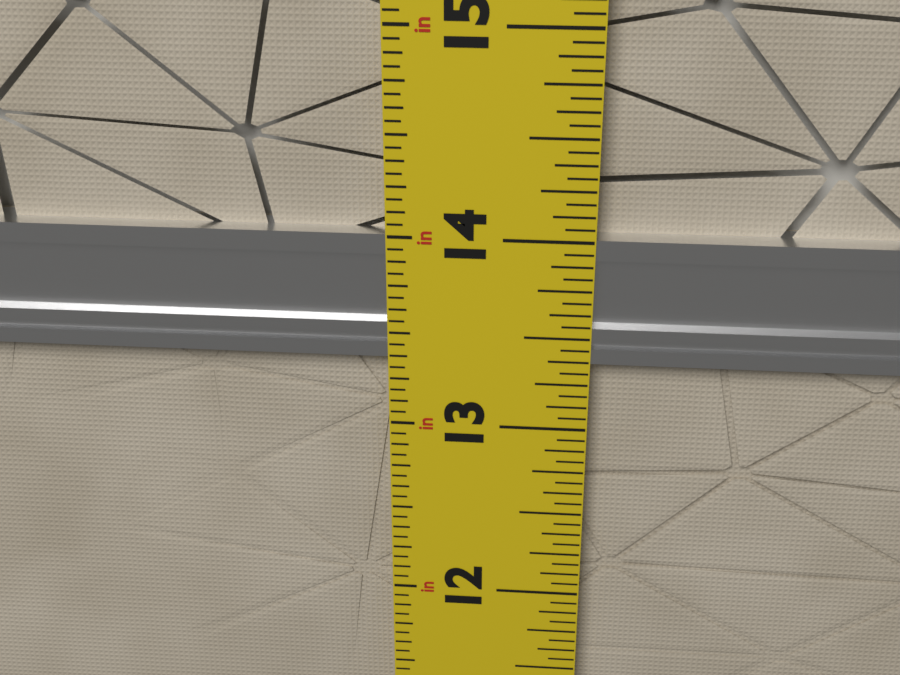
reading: 14.0000 in
